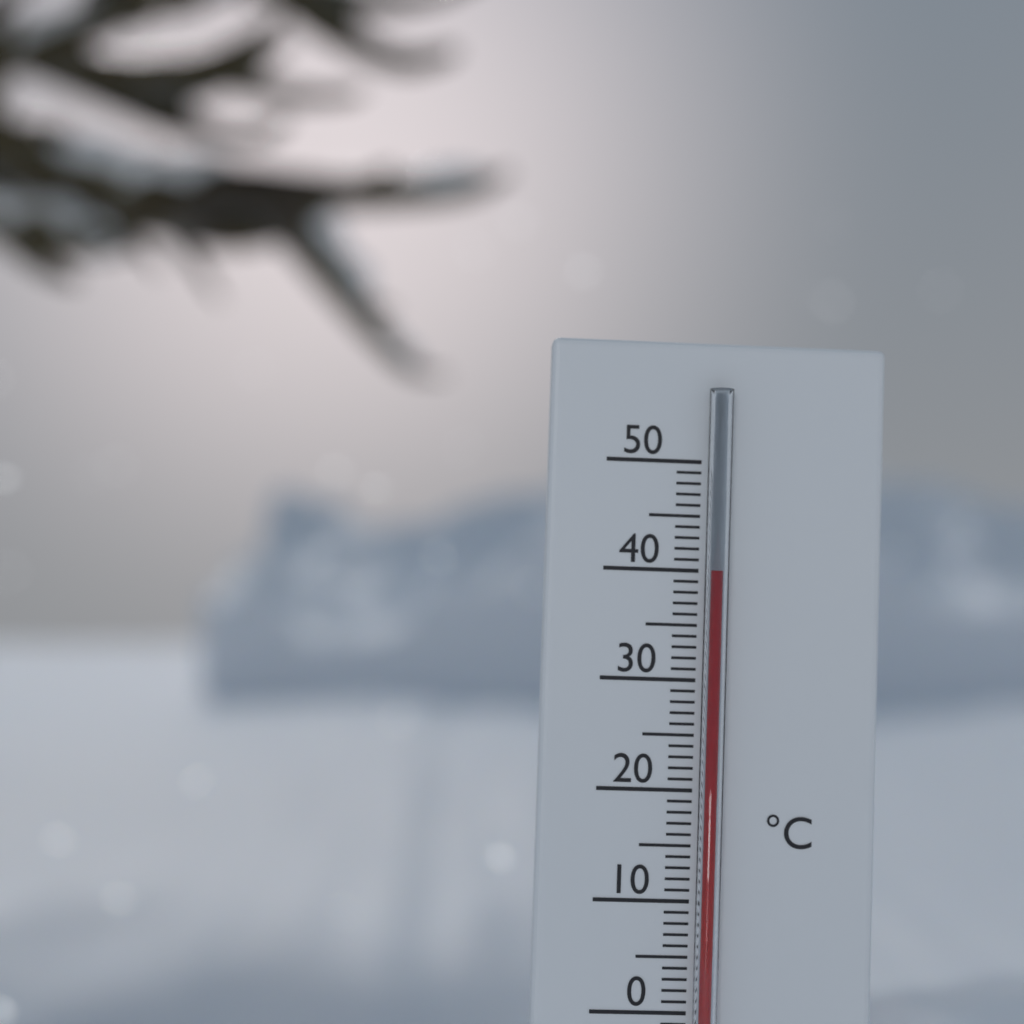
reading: 40 °C
